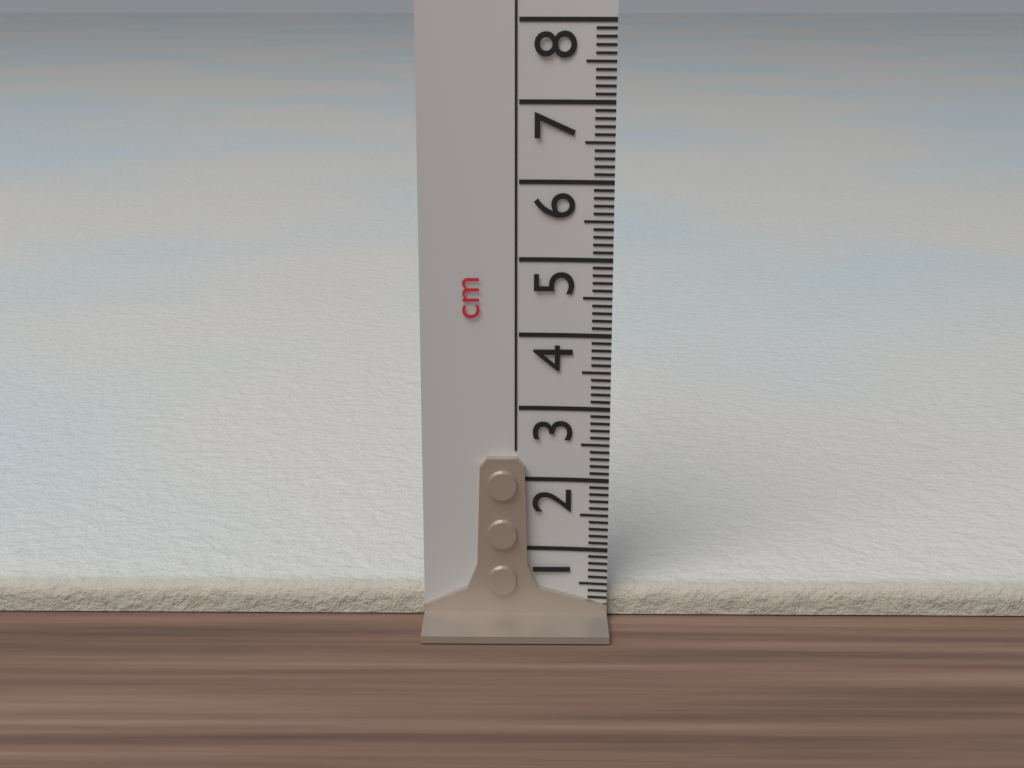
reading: 0.4 cm
